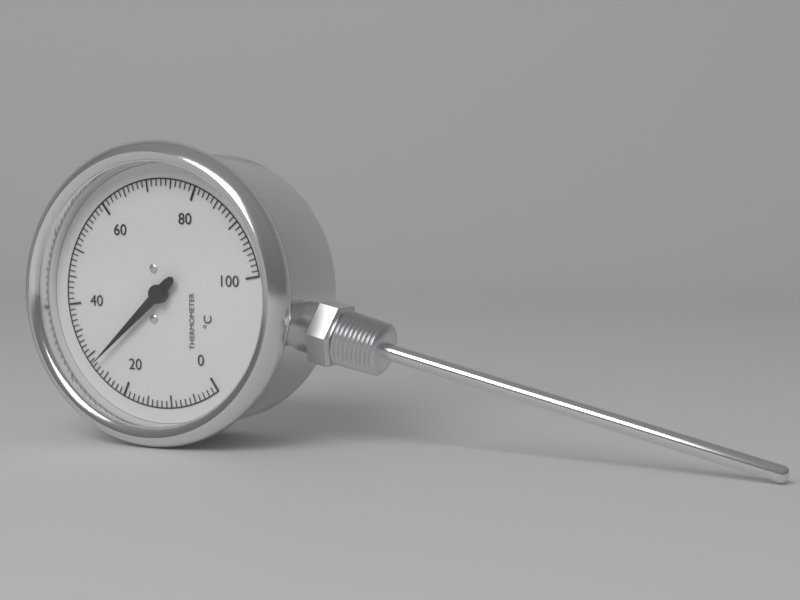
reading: 28 °C
